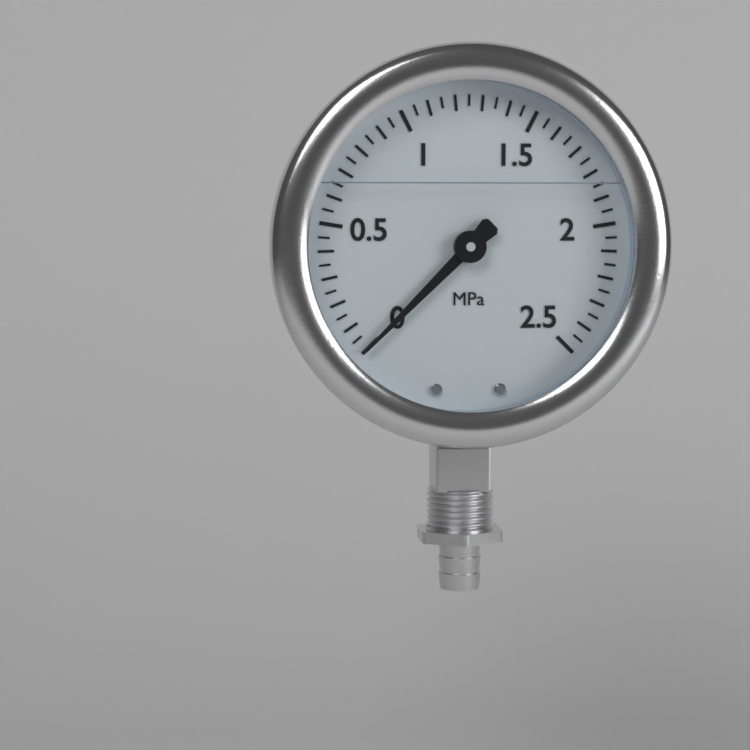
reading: 0.00 MPa
